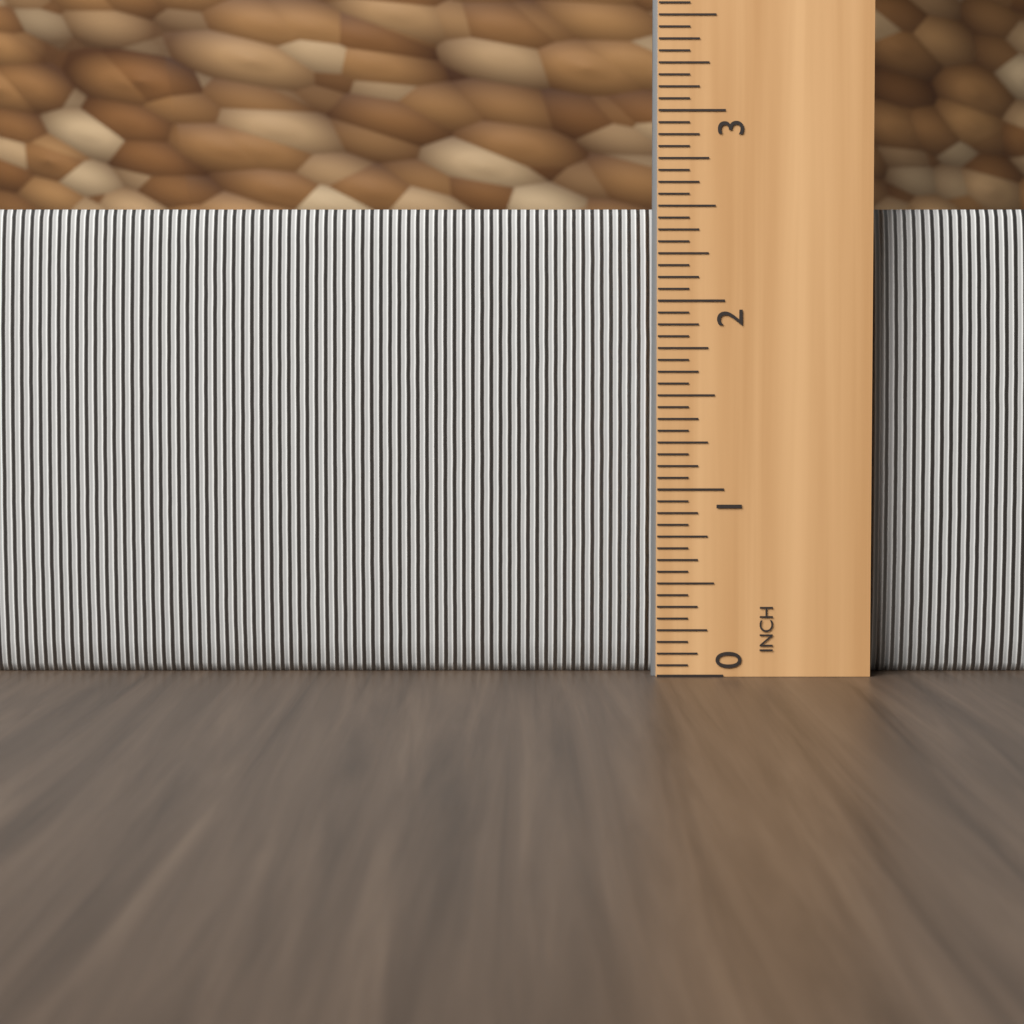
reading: 2.5000 in
